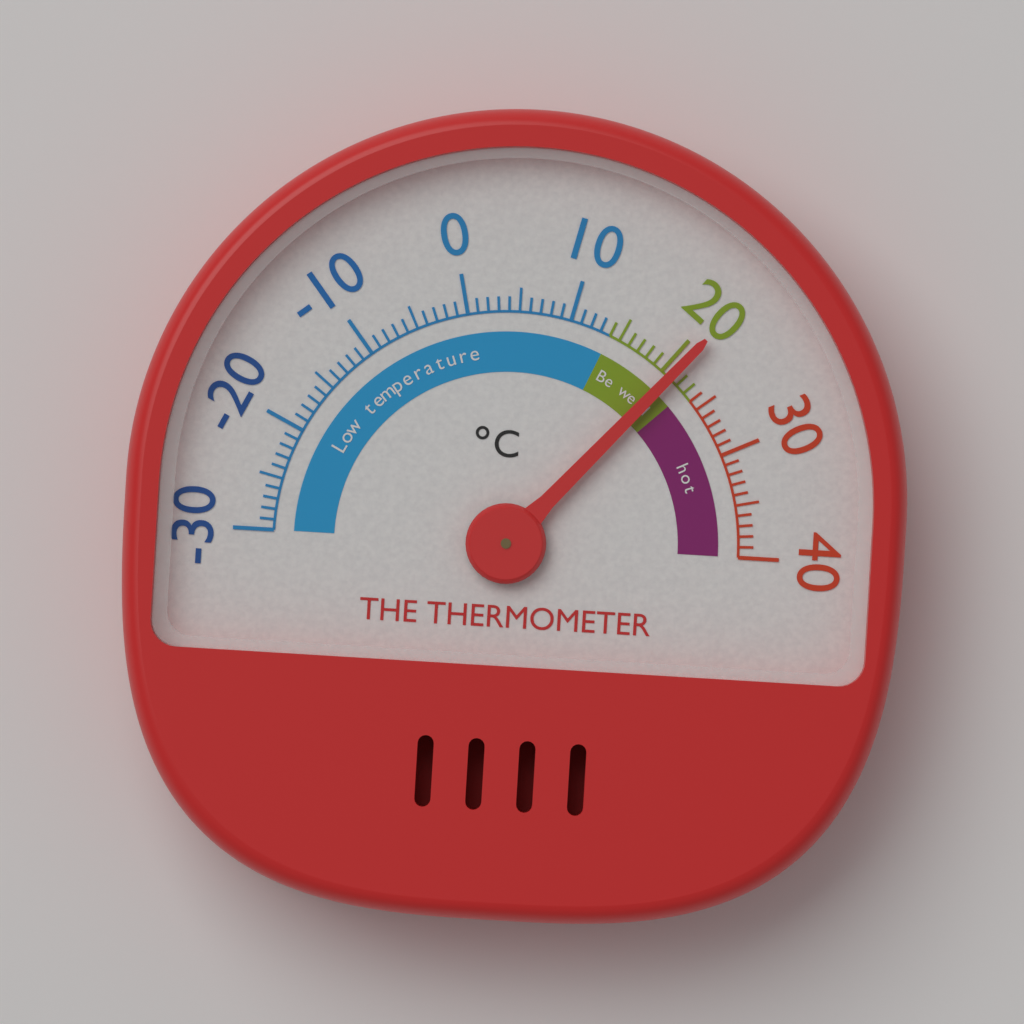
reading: 21 °C
